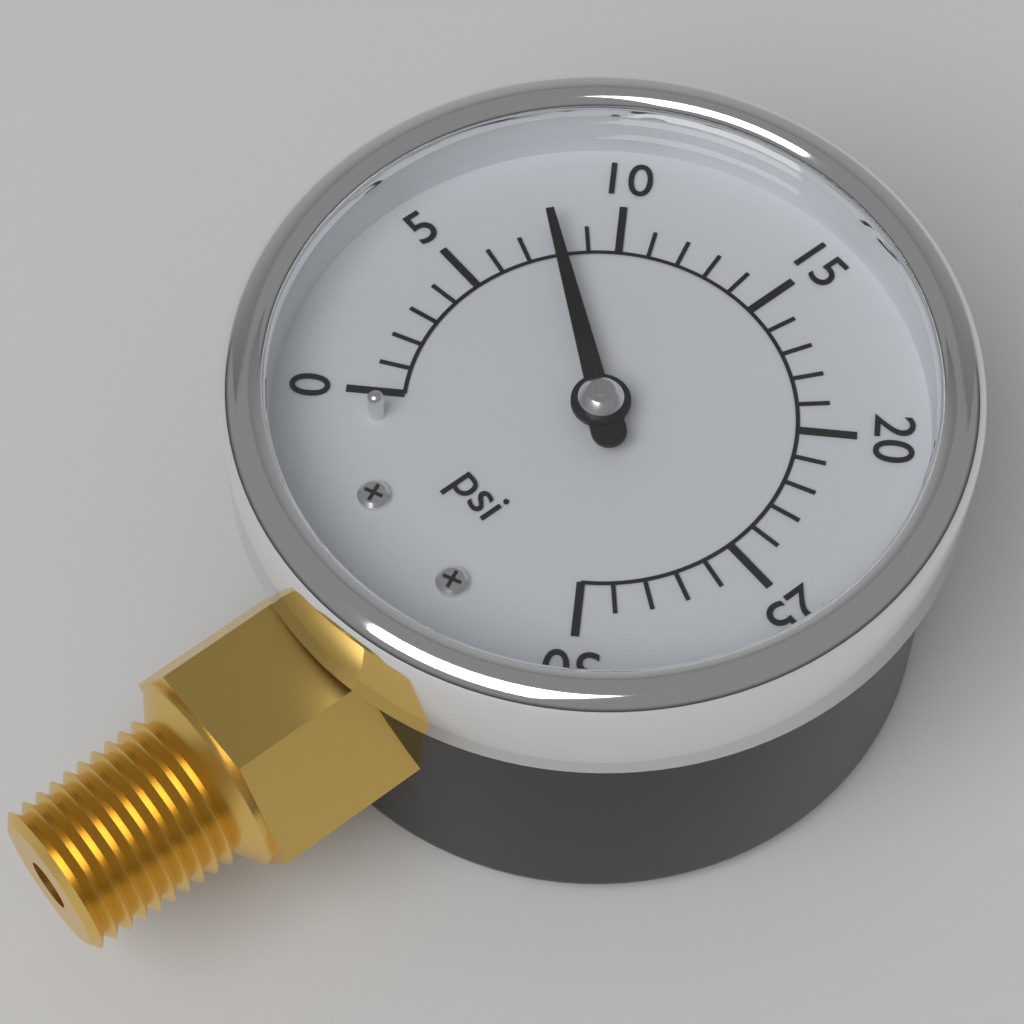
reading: 8 psi
